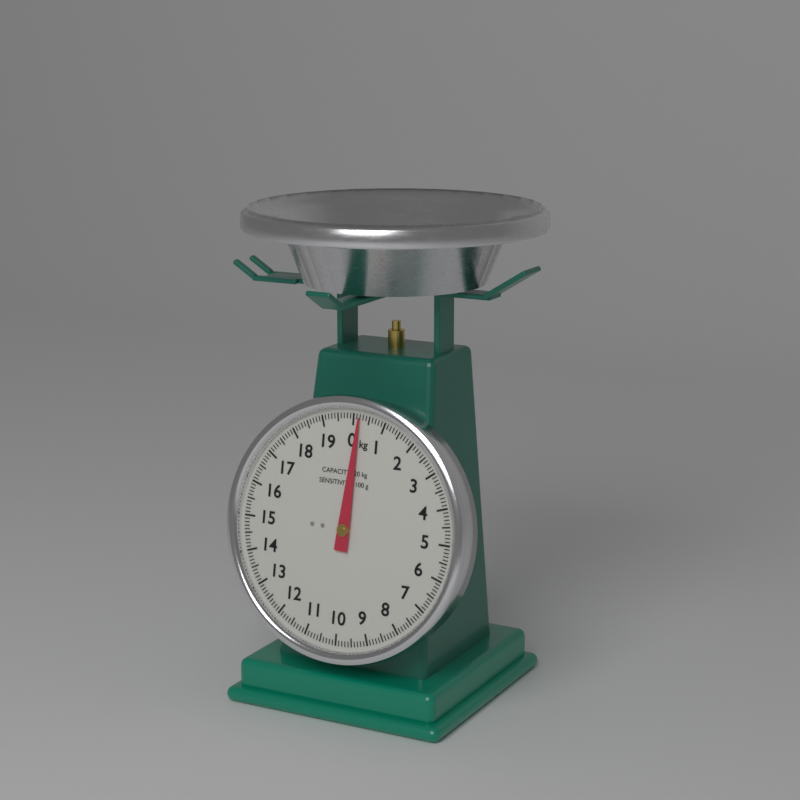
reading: 0.2 kg
